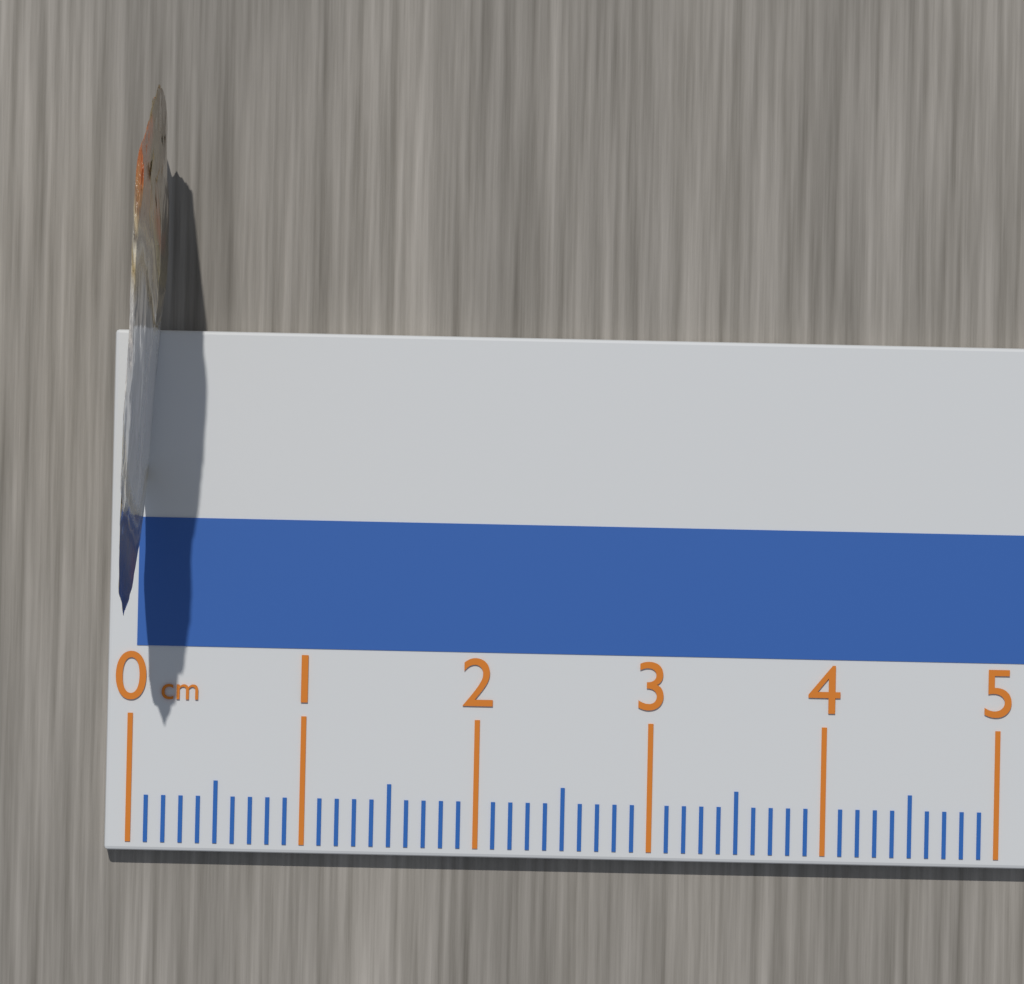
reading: 0.2 cm
